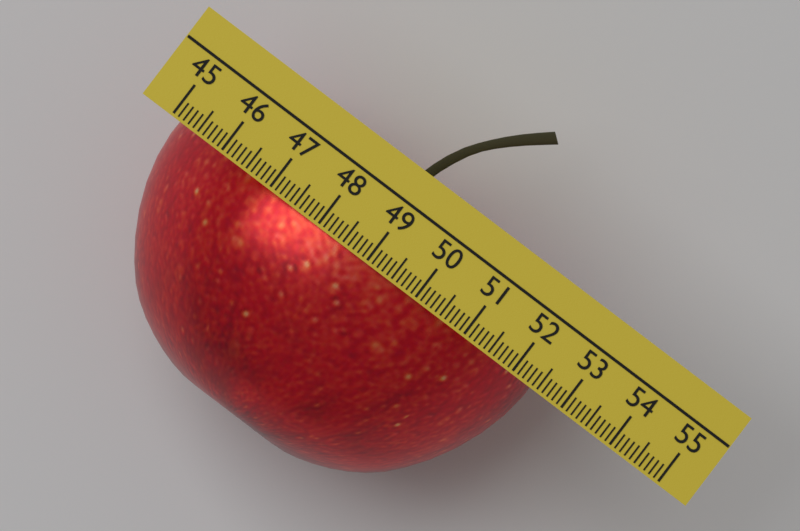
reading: 52.4 (no unit)
